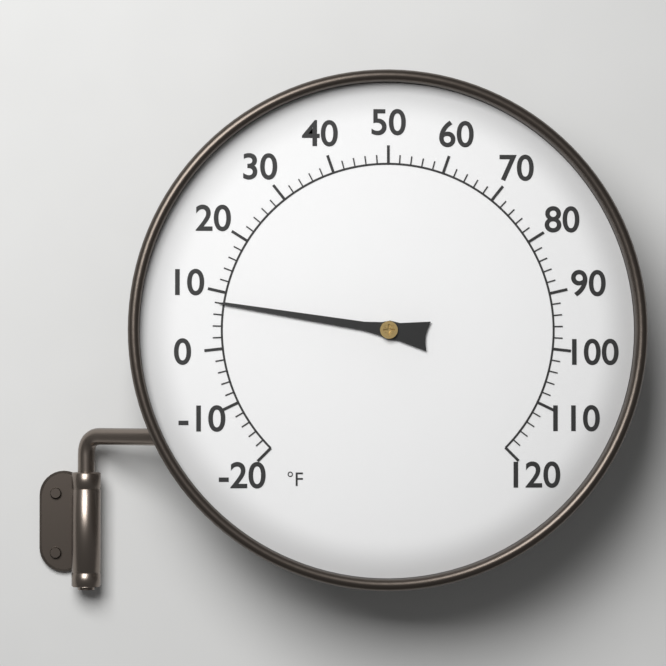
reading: 8 °F
